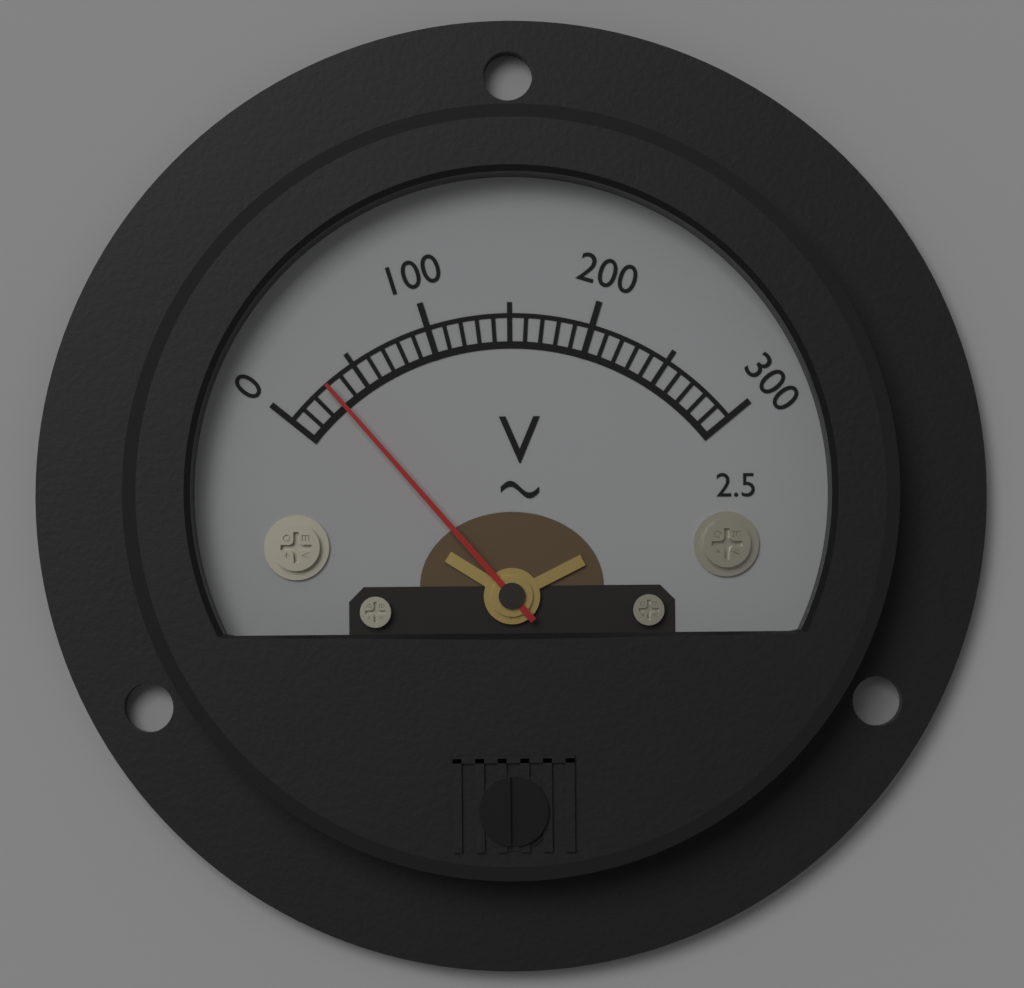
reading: 30 V
